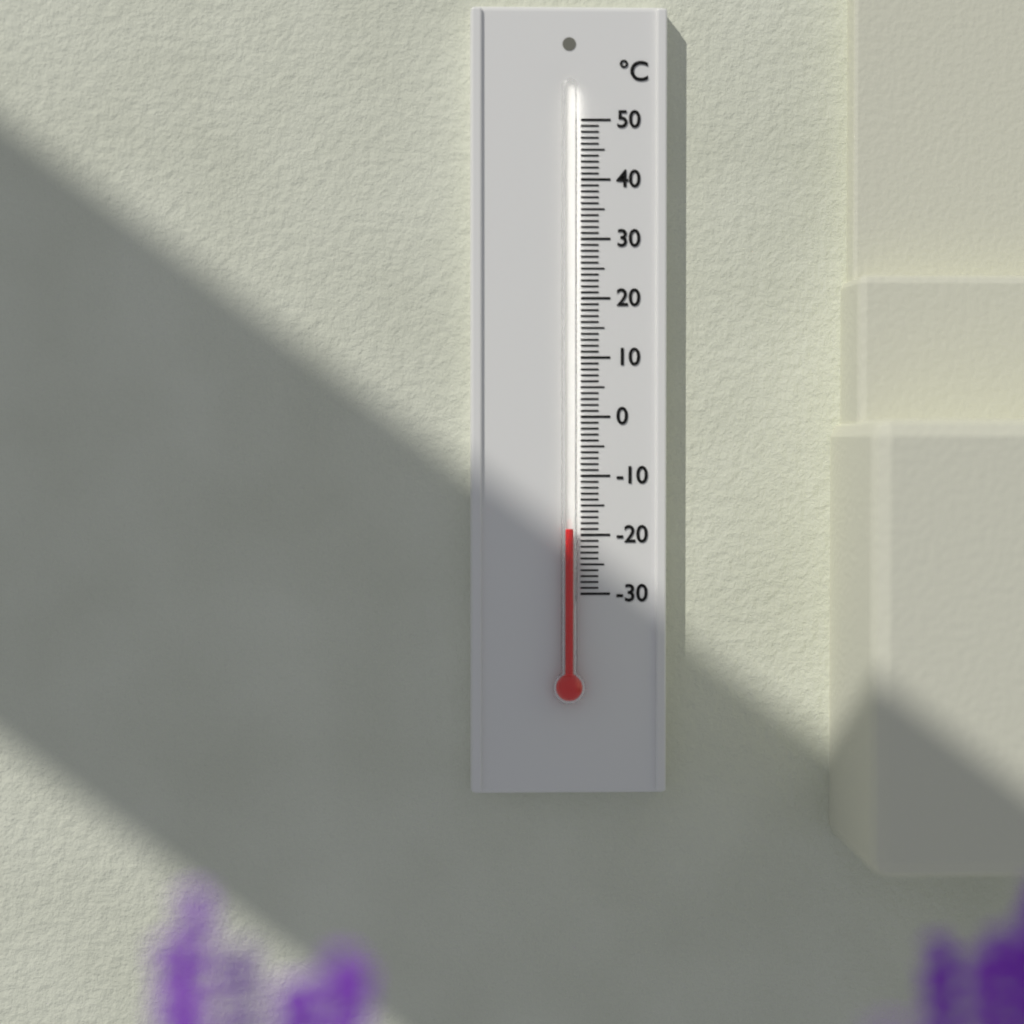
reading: -19 °C
